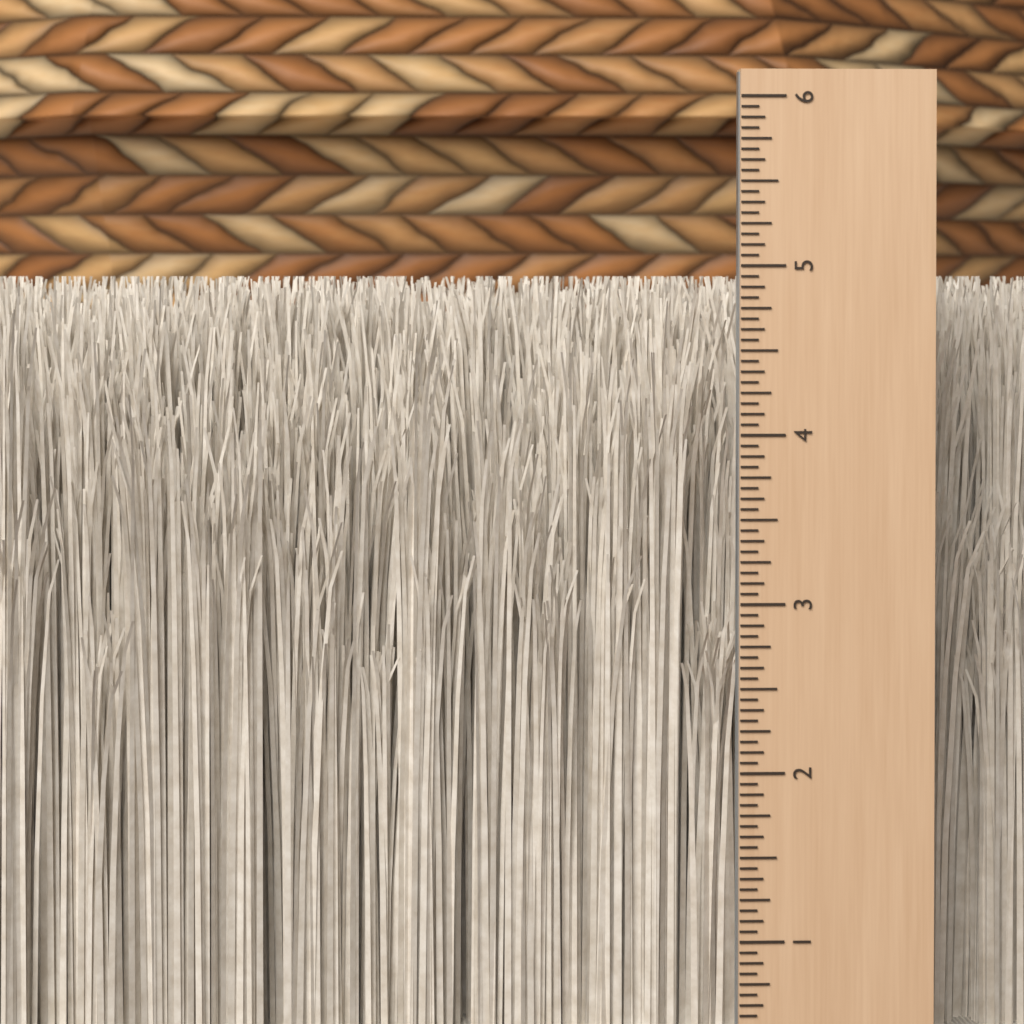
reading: 4.9375 in
